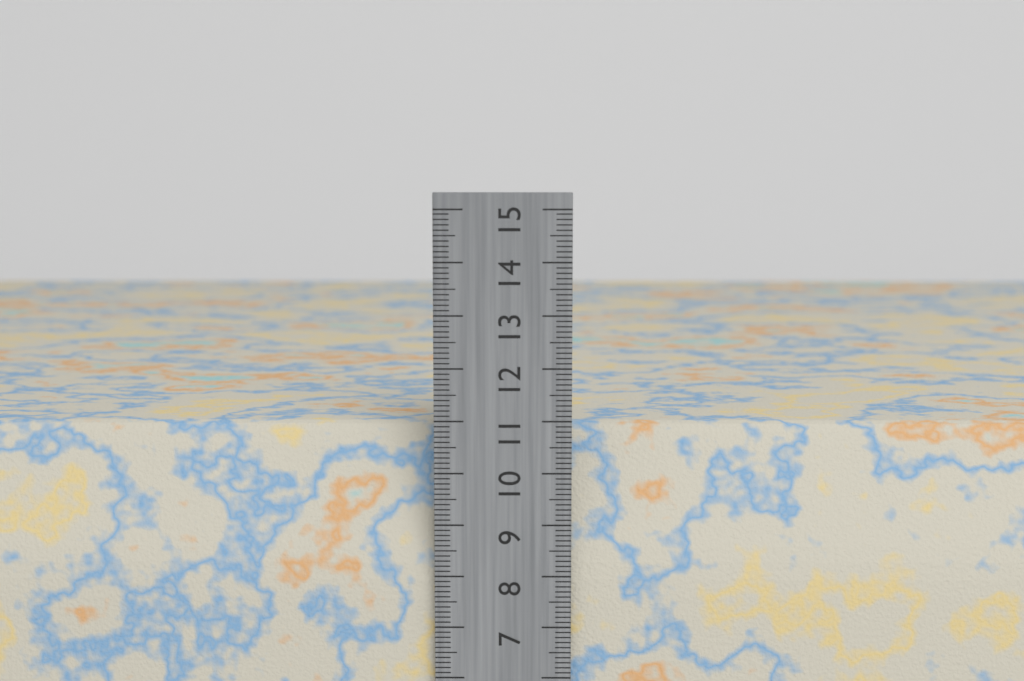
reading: 10.8 cm
